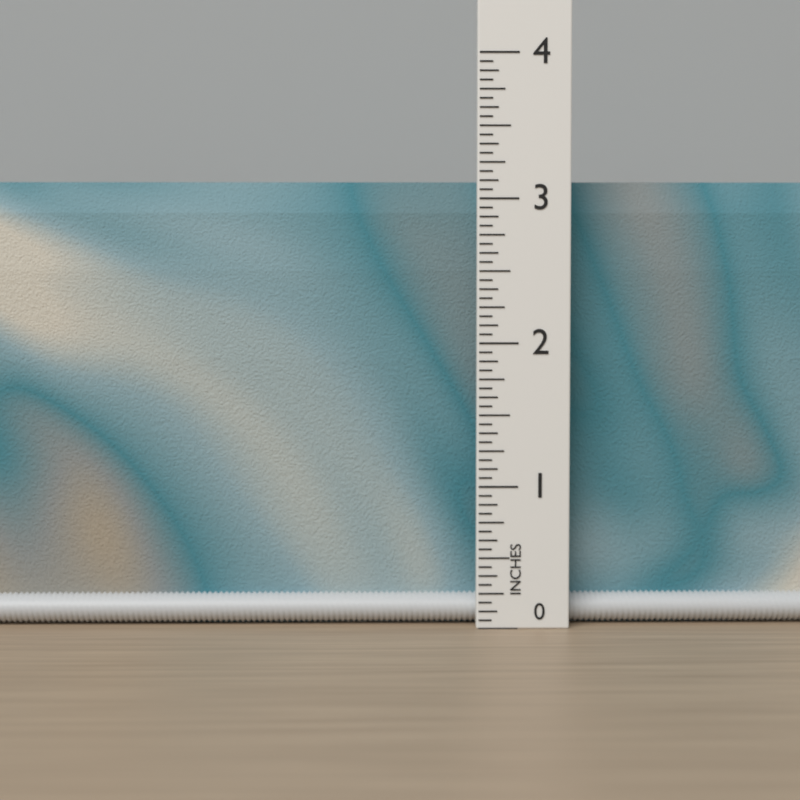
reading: 3.1250 in
